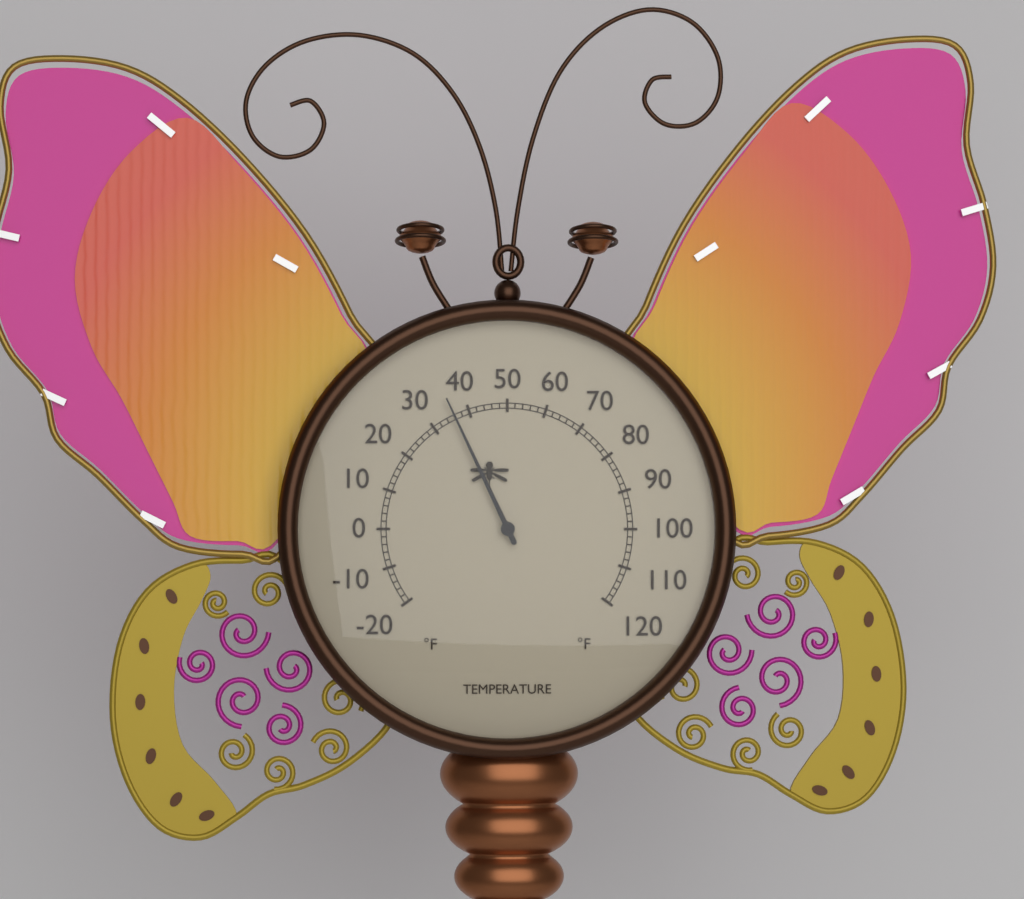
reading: 36 °F
